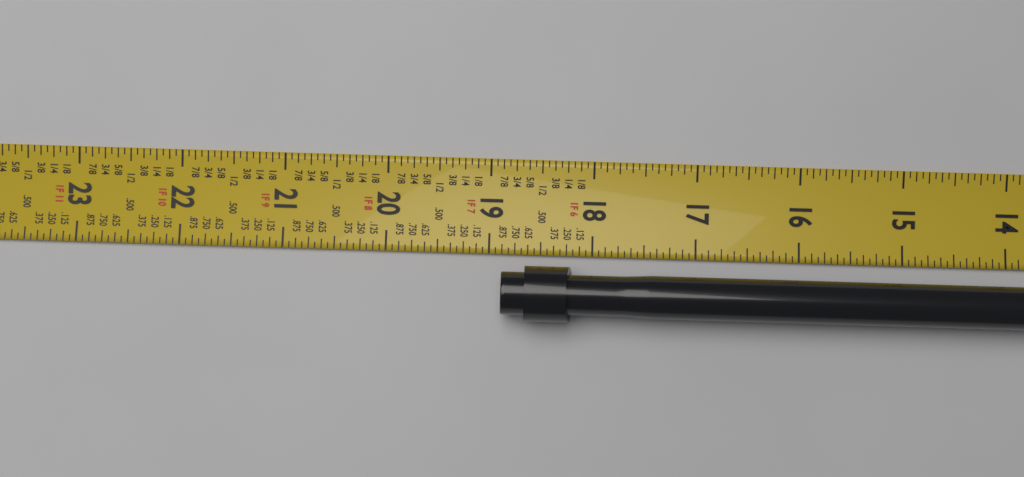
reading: 18.8750 in
